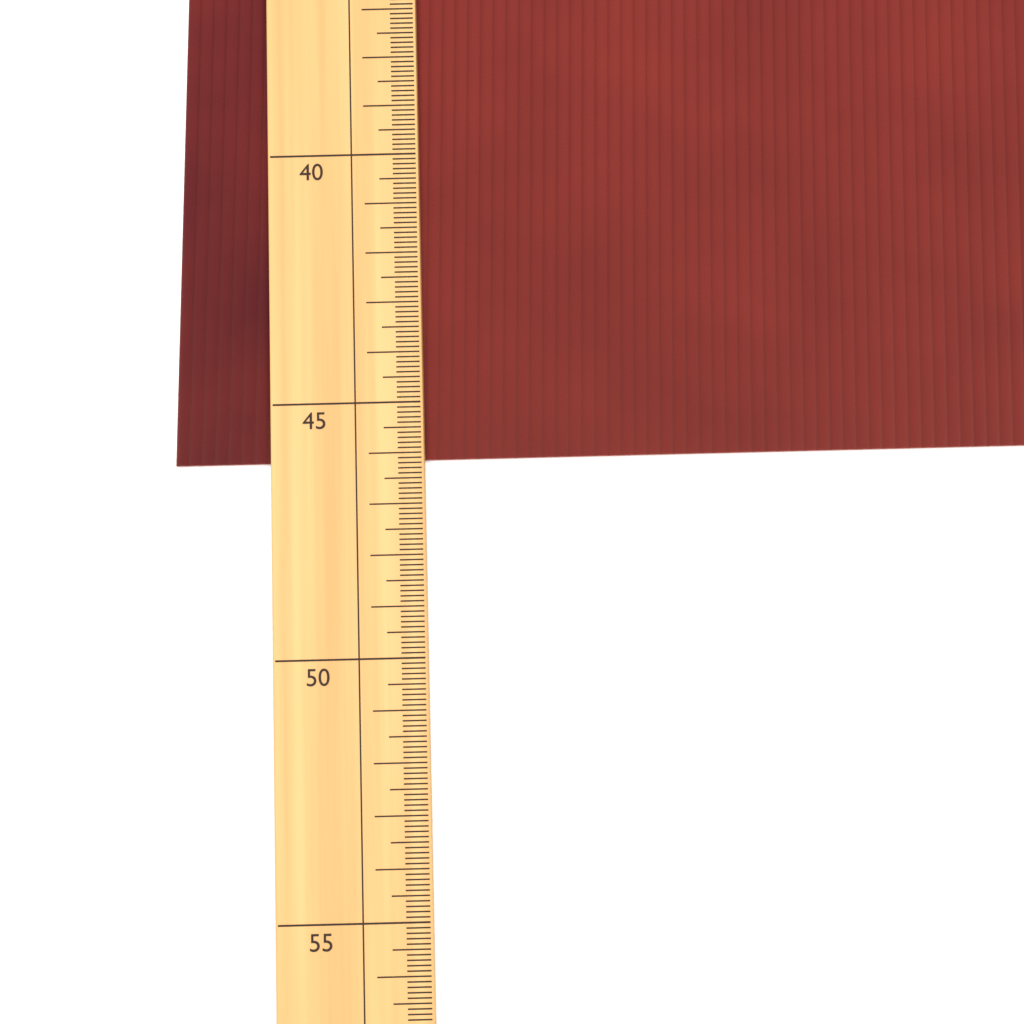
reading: 46.1 (no unit)
